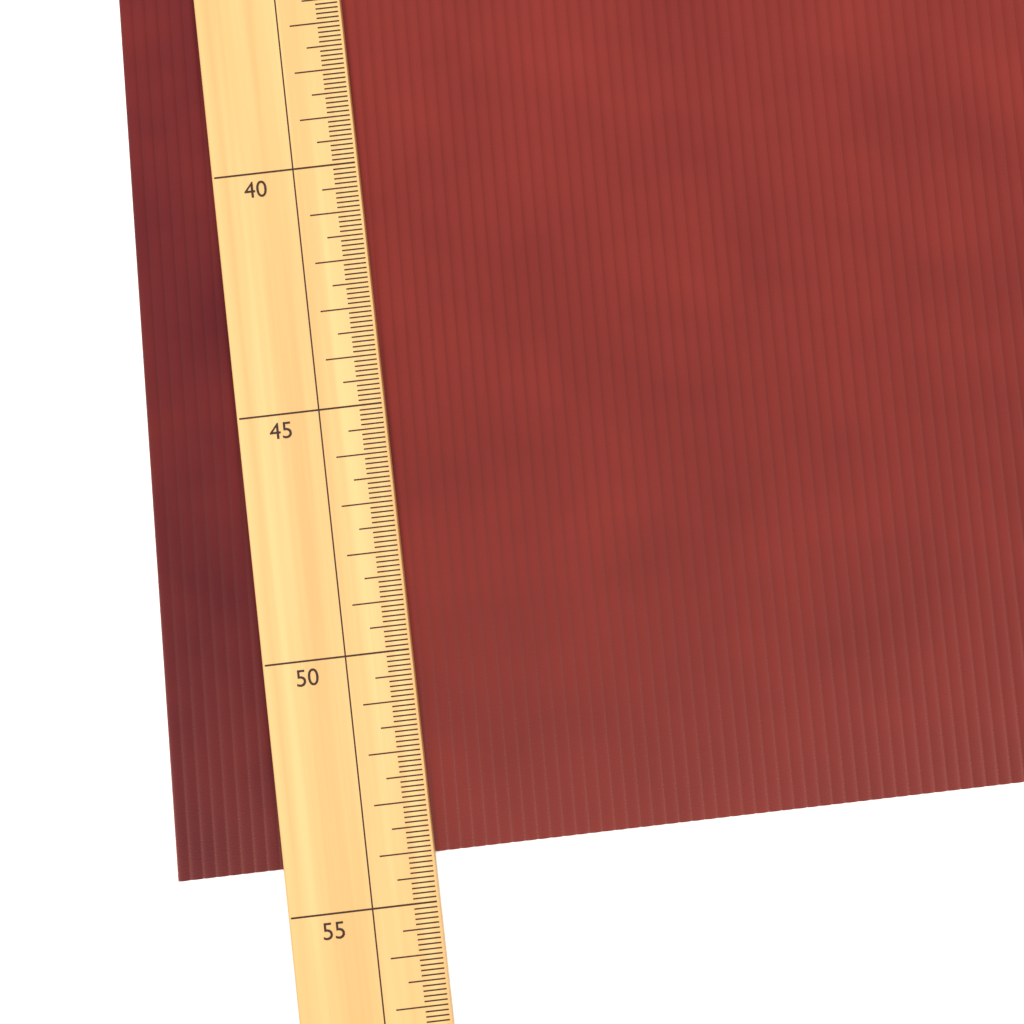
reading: 54.1 (no unit)
